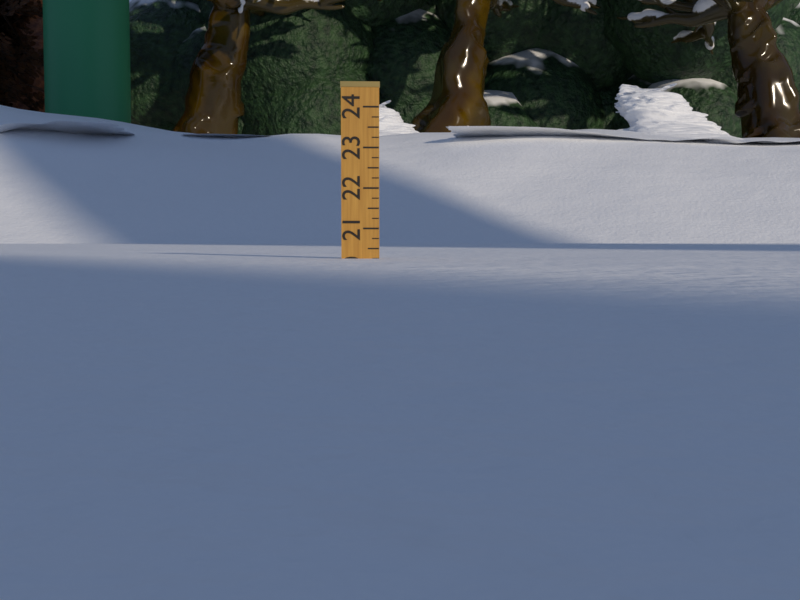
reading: 20.25 (no unit)
